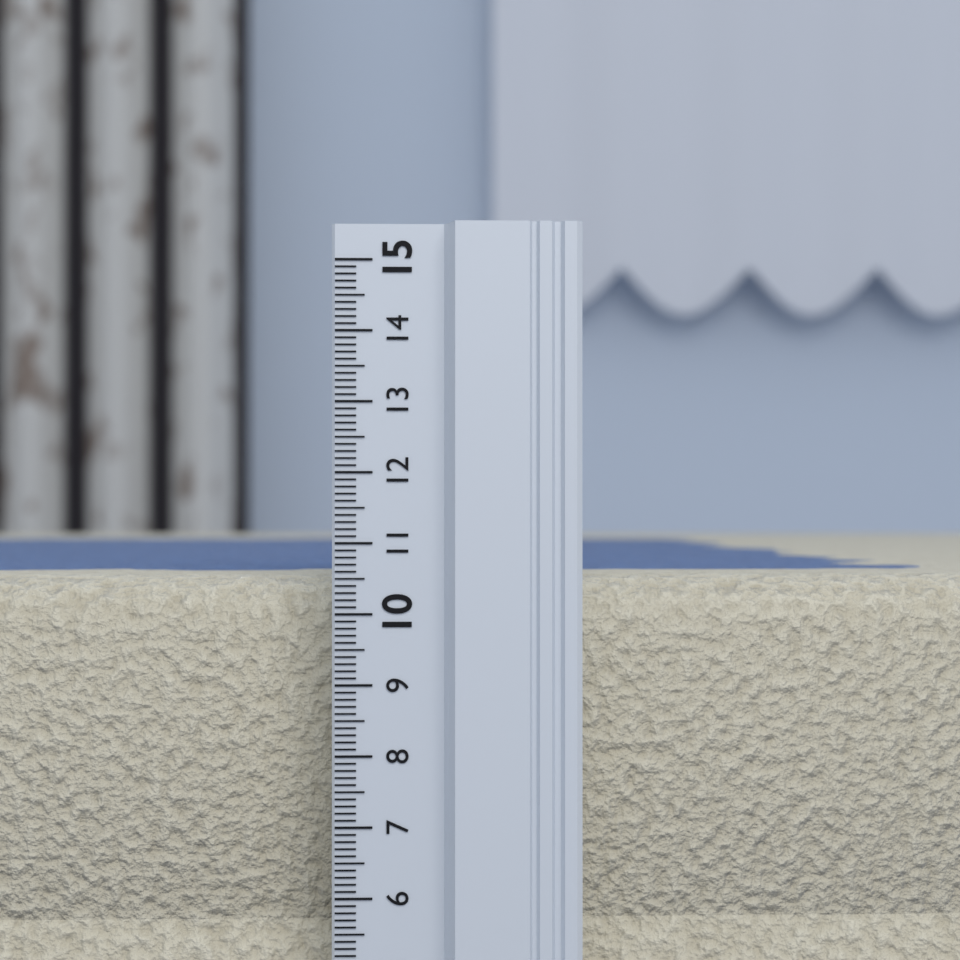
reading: 10.5 (no unit)
